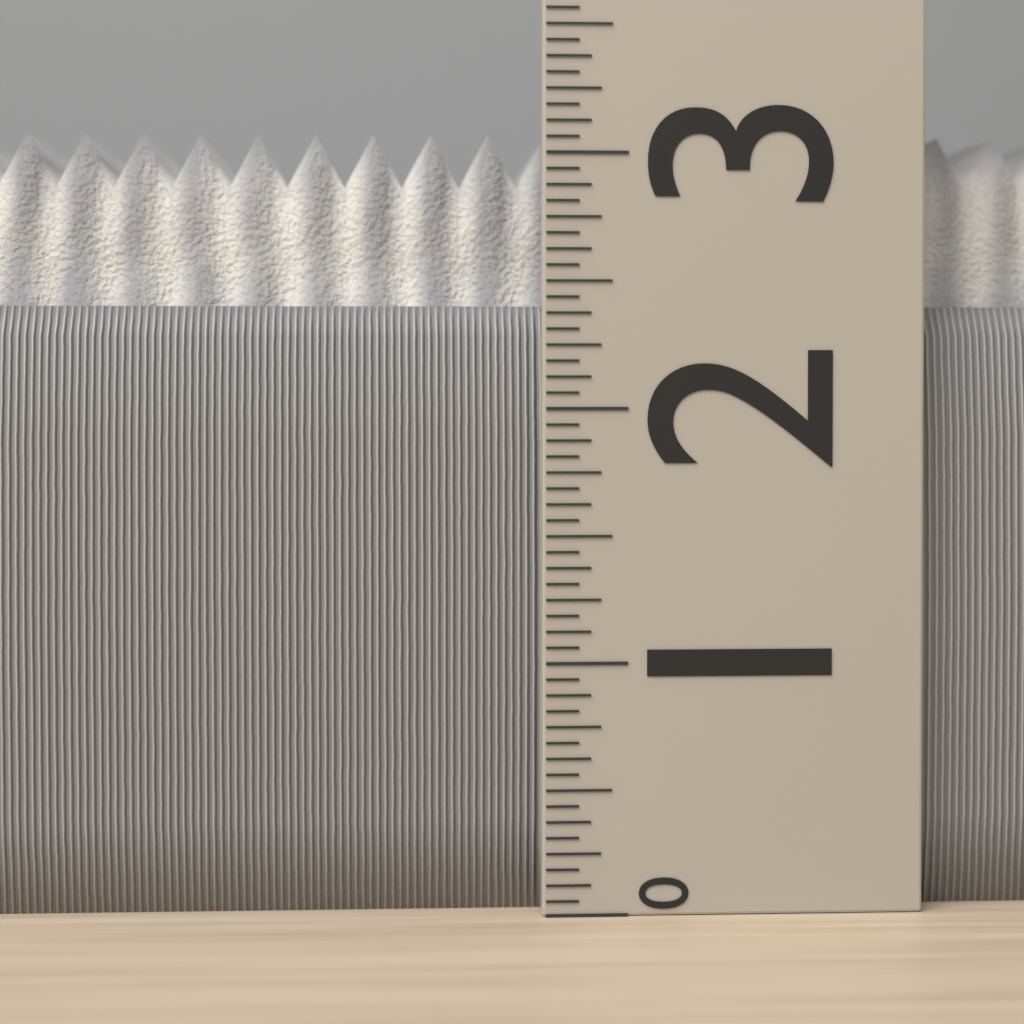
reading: 3.1250 (no unit)
